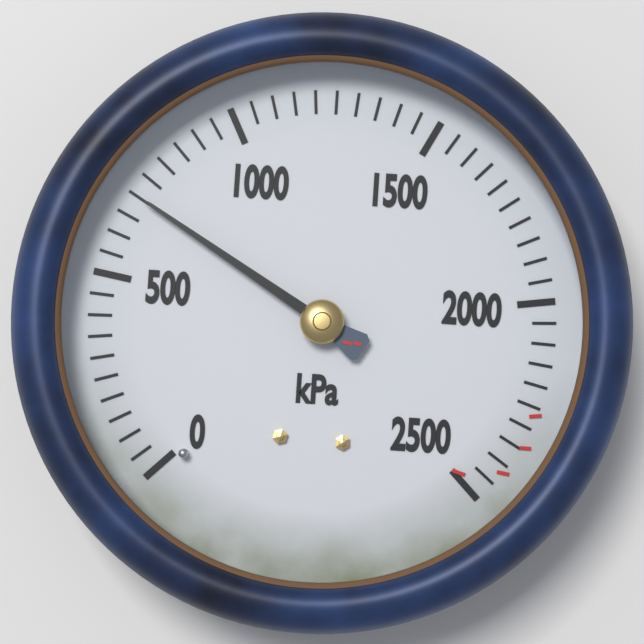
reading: 700 kPa
